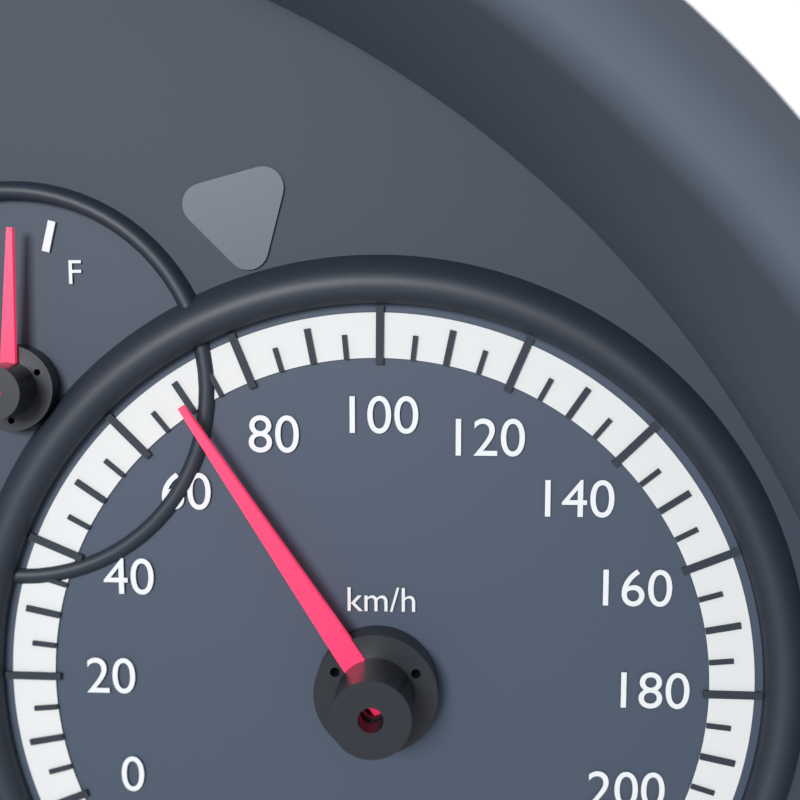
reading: 70 km/h
